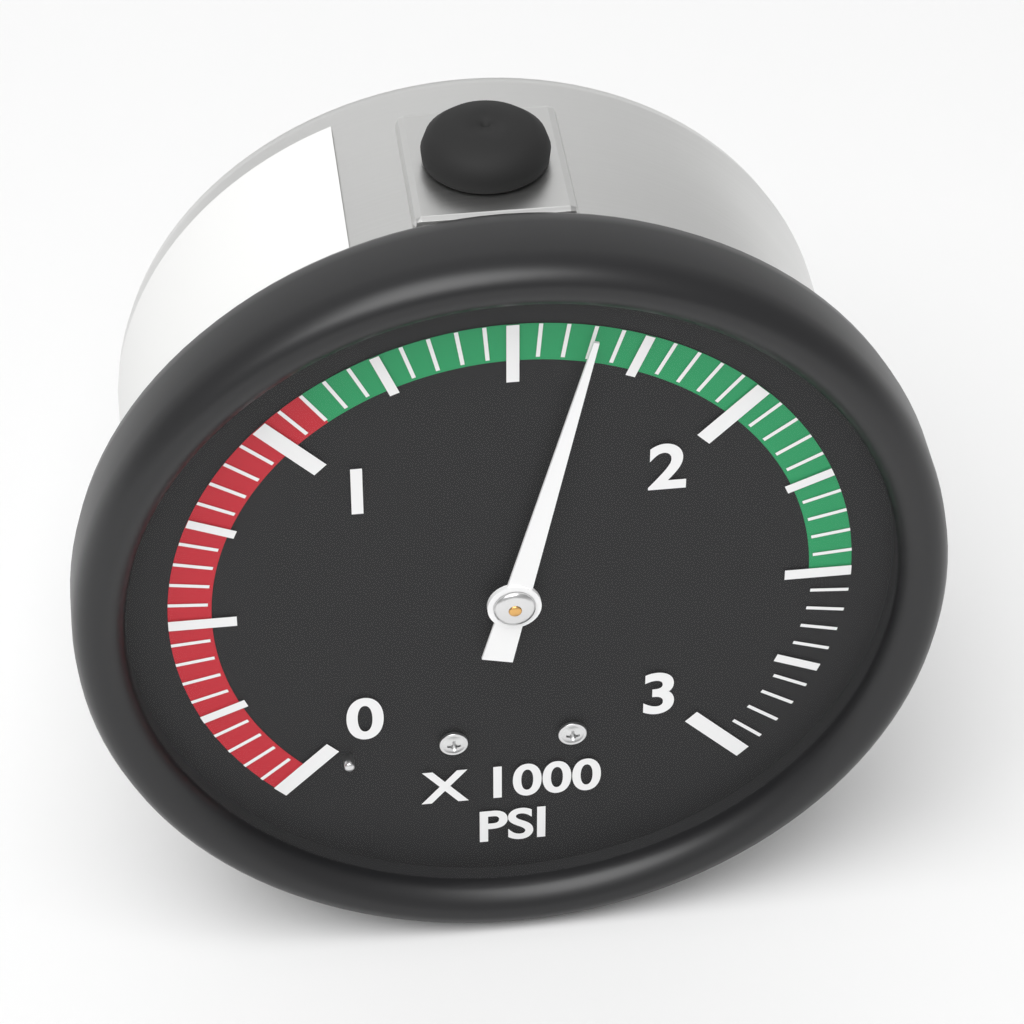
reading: 1650 psi
